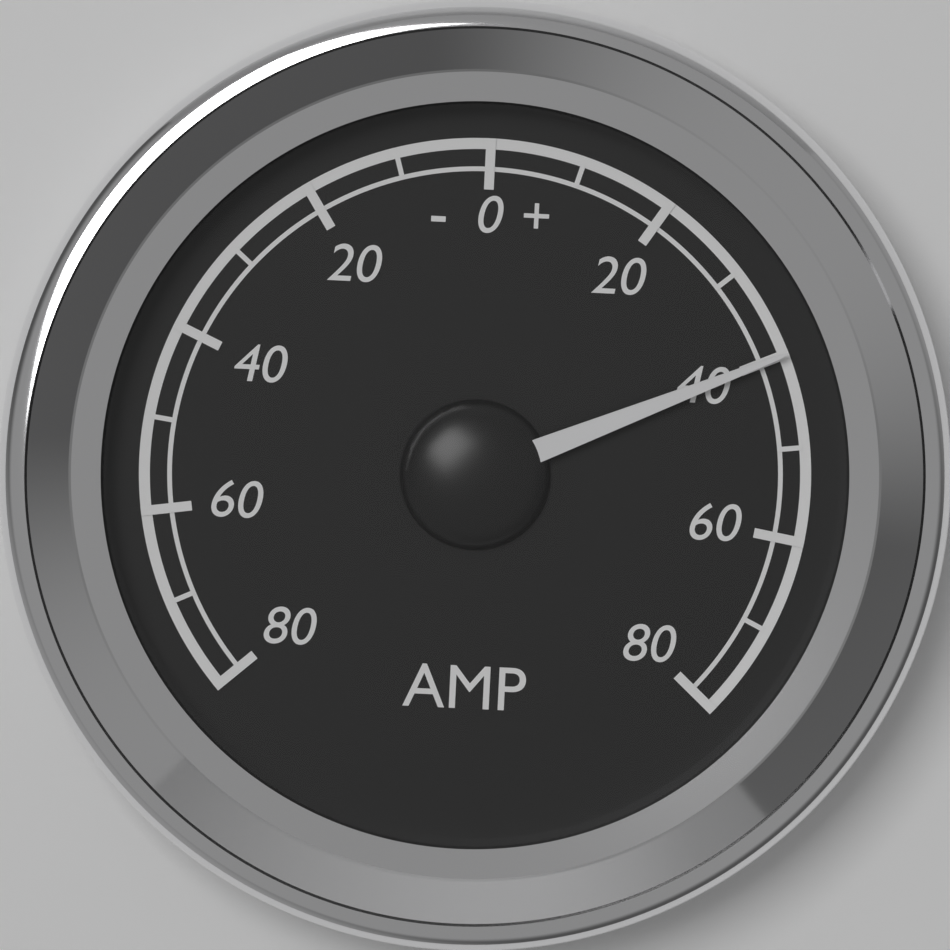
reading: 40 A
